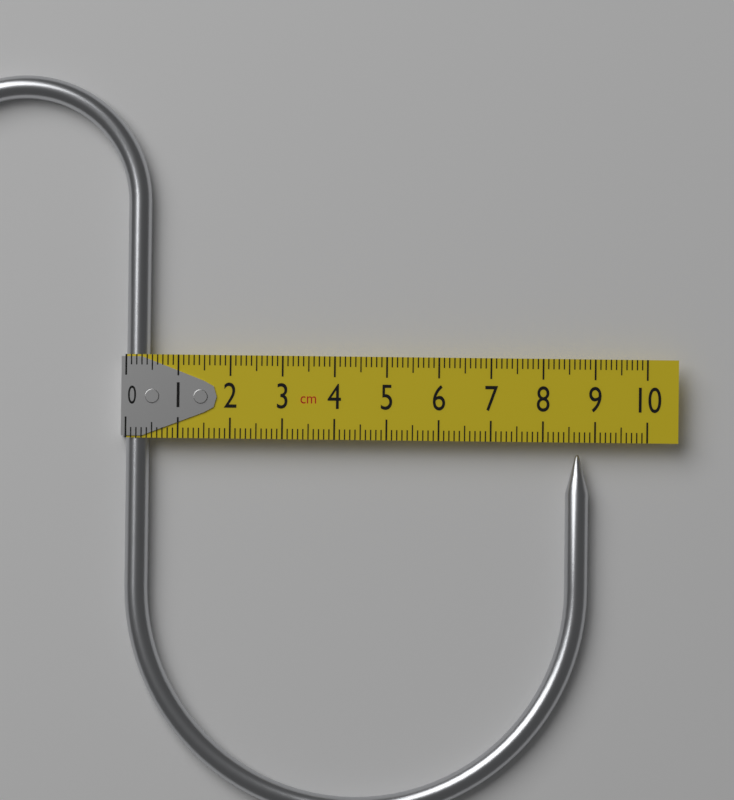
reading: 8.9 cm
